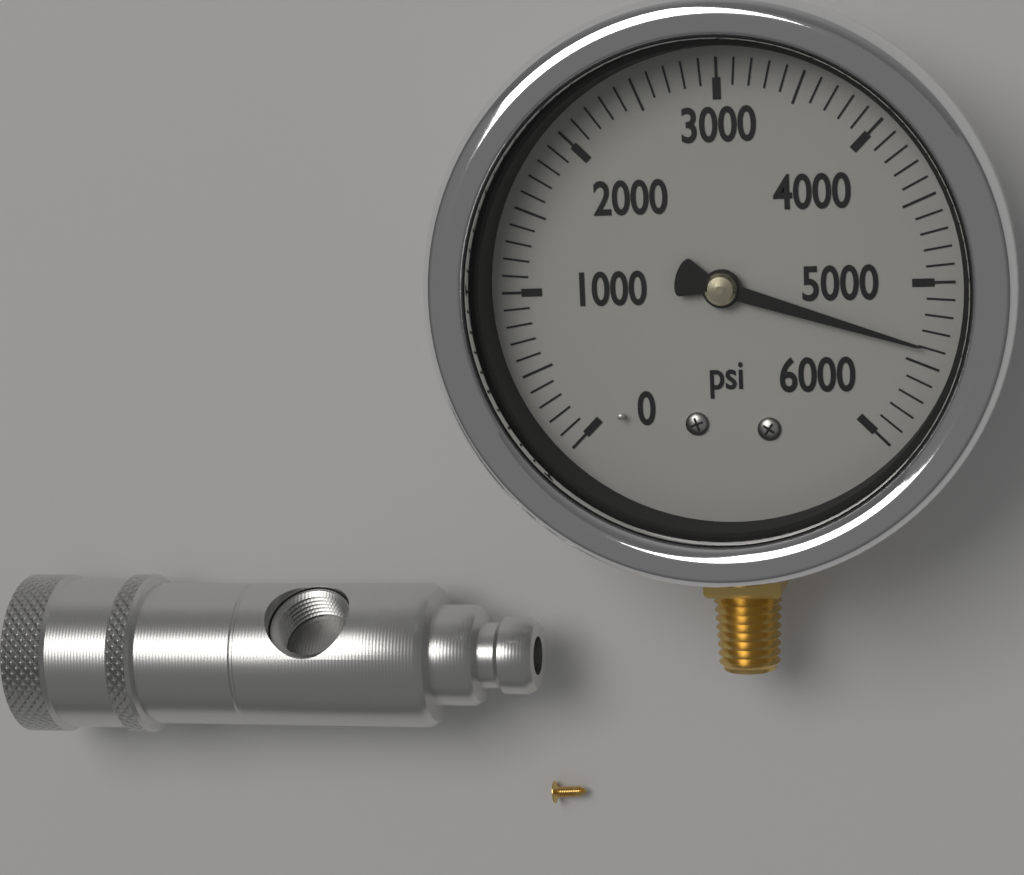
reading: 5400 psi
